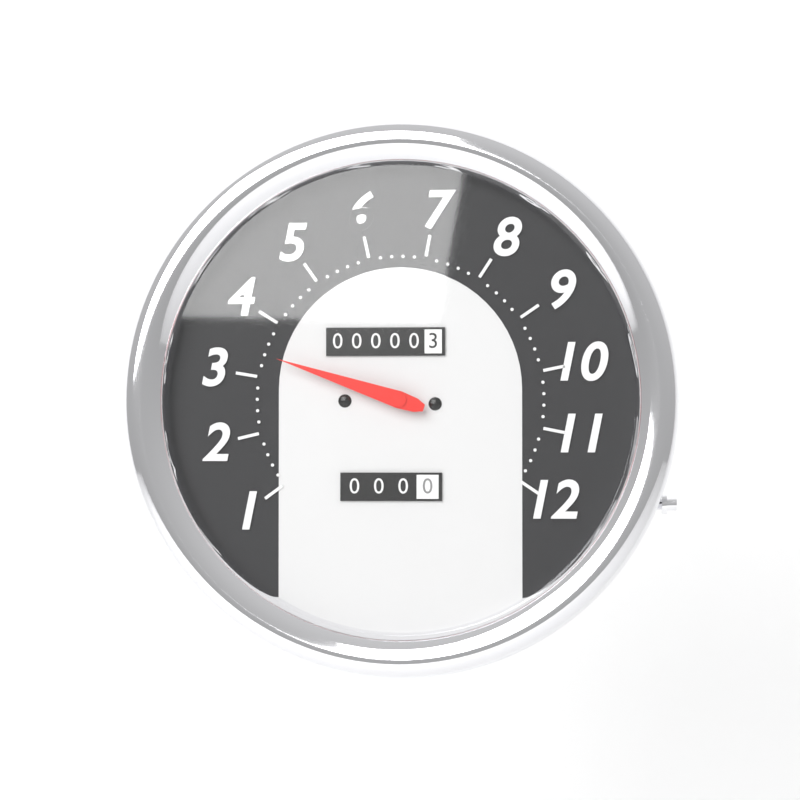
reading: 3.4 (no unit)
